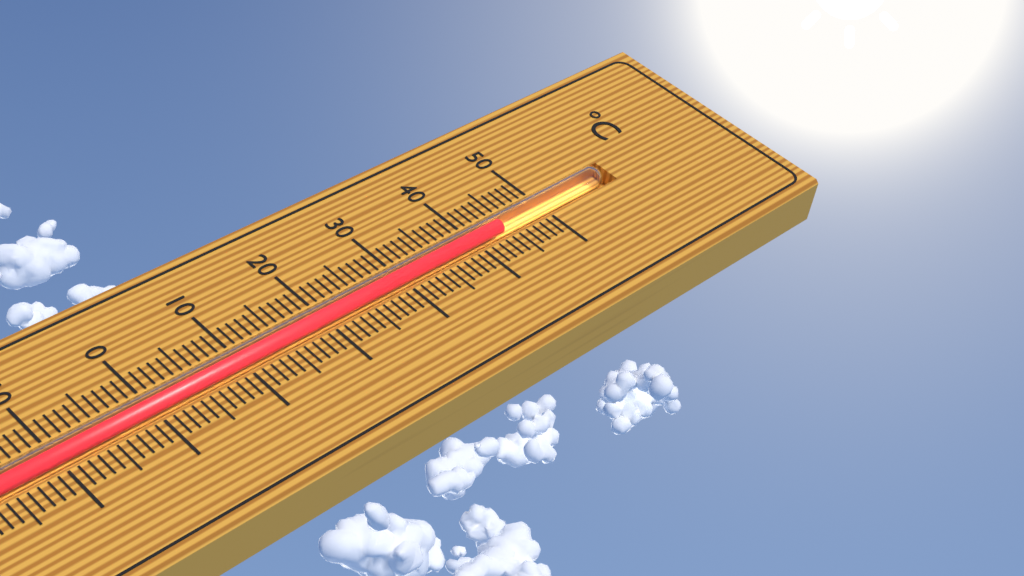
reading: 44 °C
